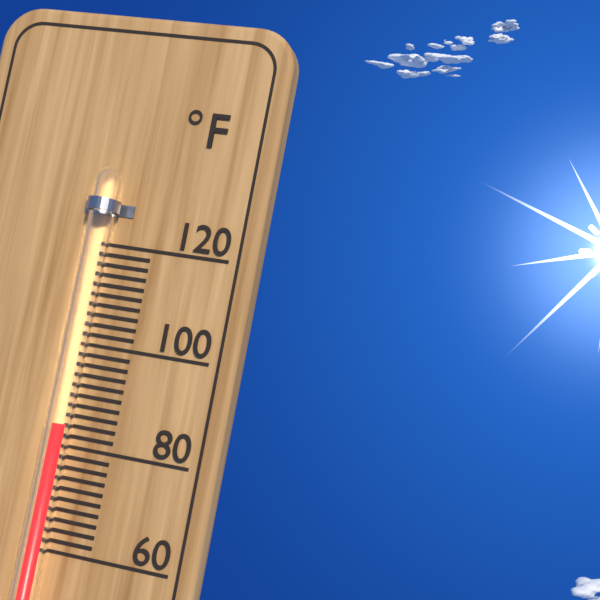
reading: 84 °F
